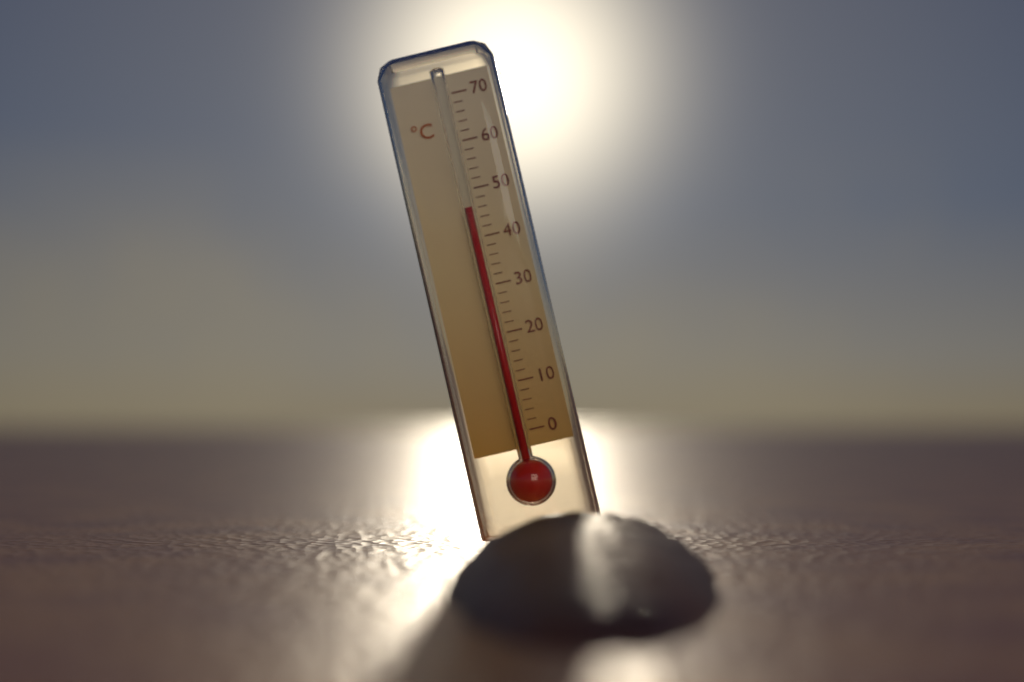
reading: 46 °C
